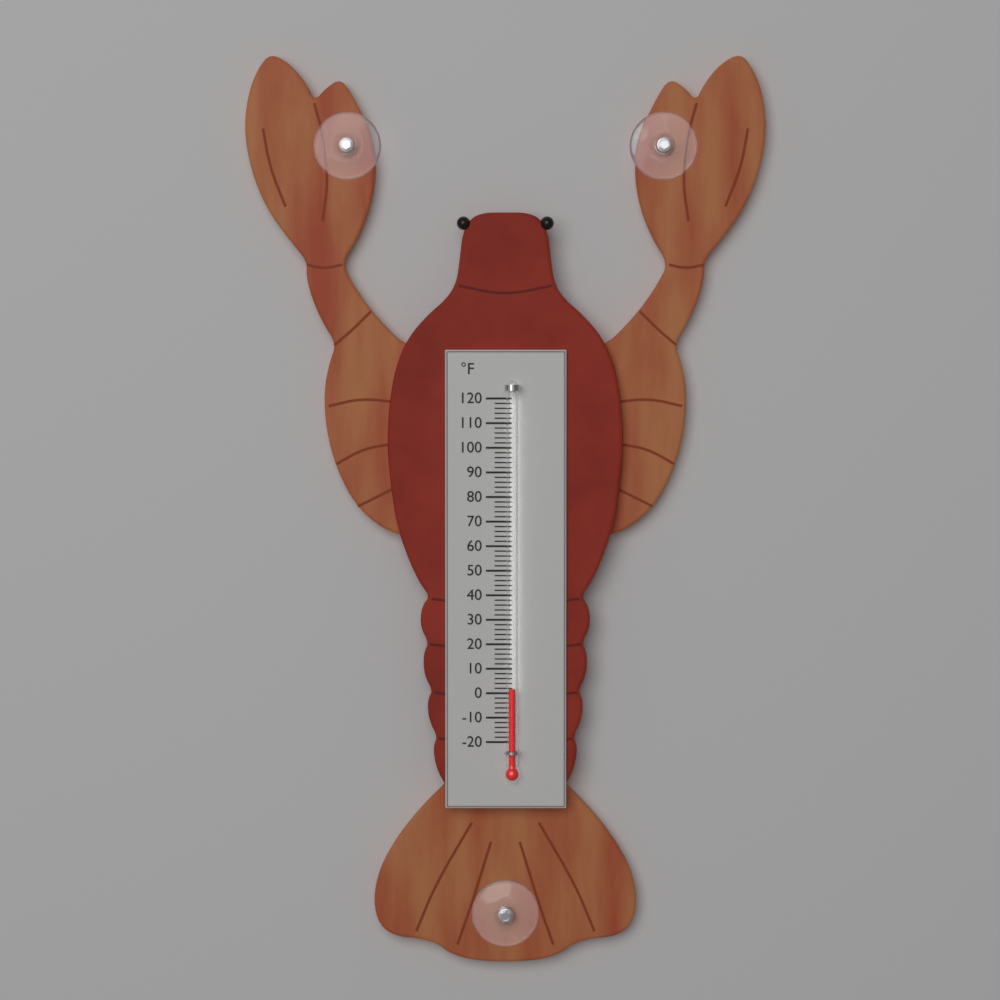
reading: 2 °F
